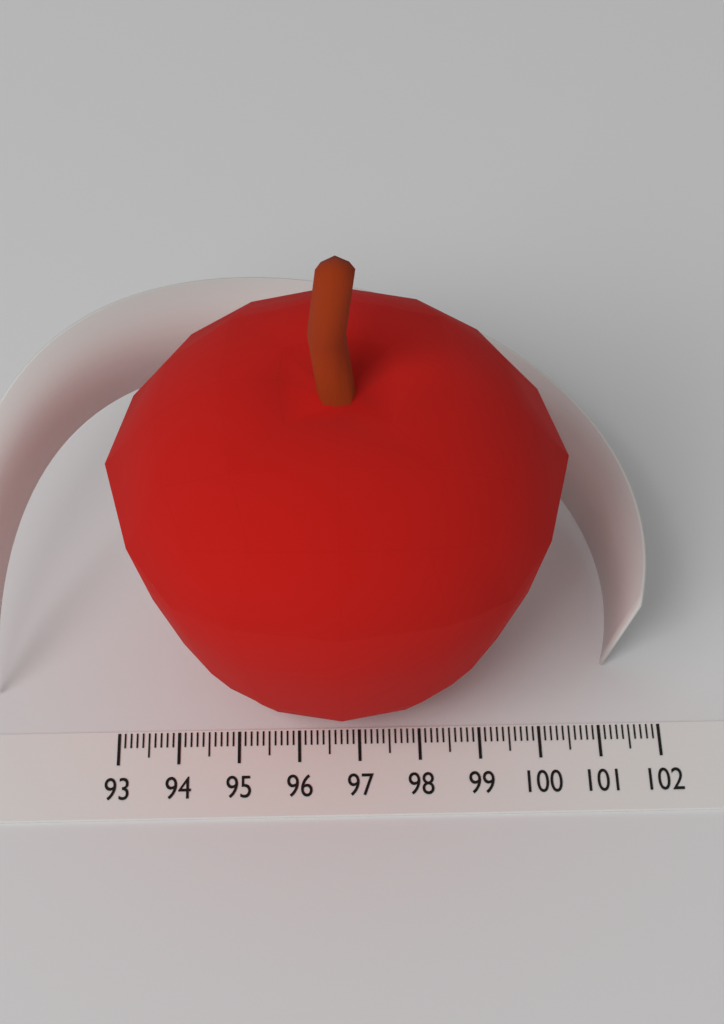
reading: 100.4 (no unit)
